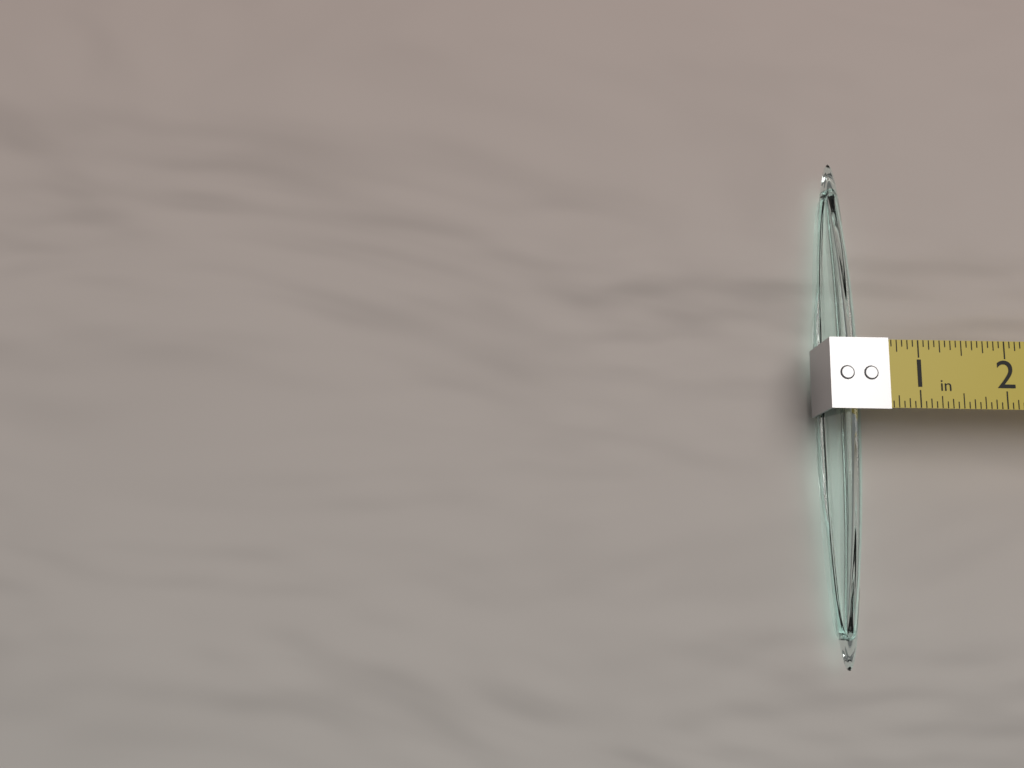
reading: 0.5000 in
